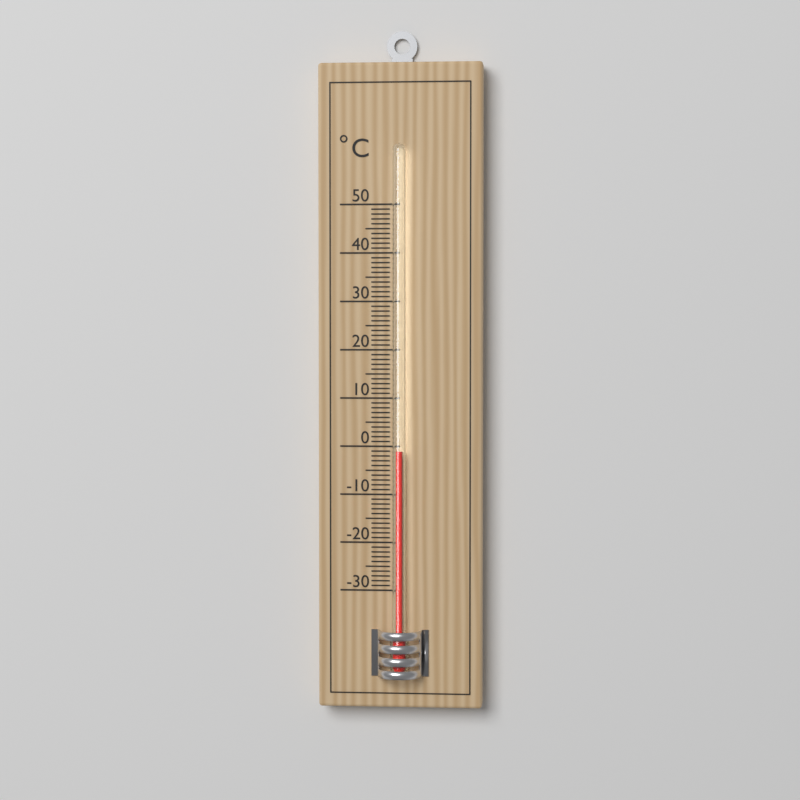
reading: -1 °C
